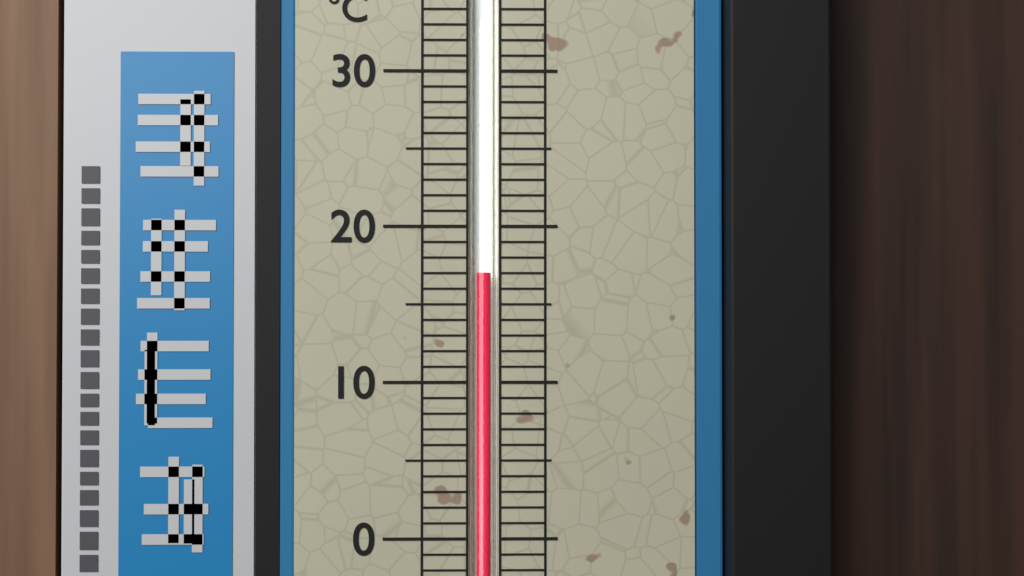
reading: 17 °C
